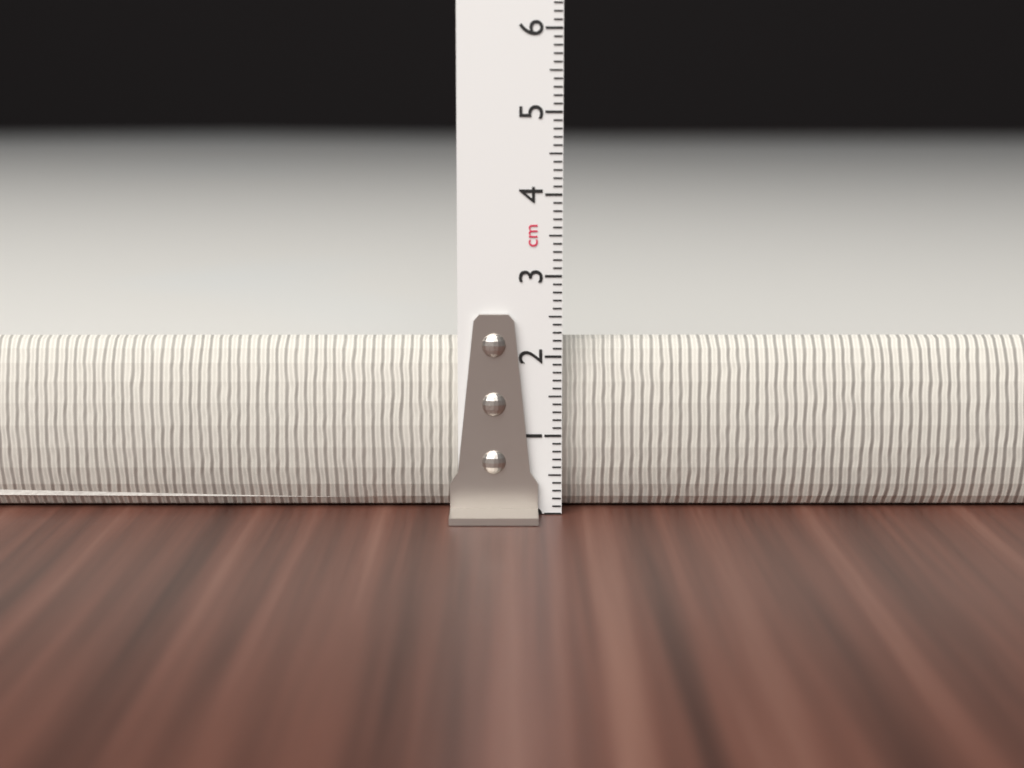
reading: 2.2 cm
